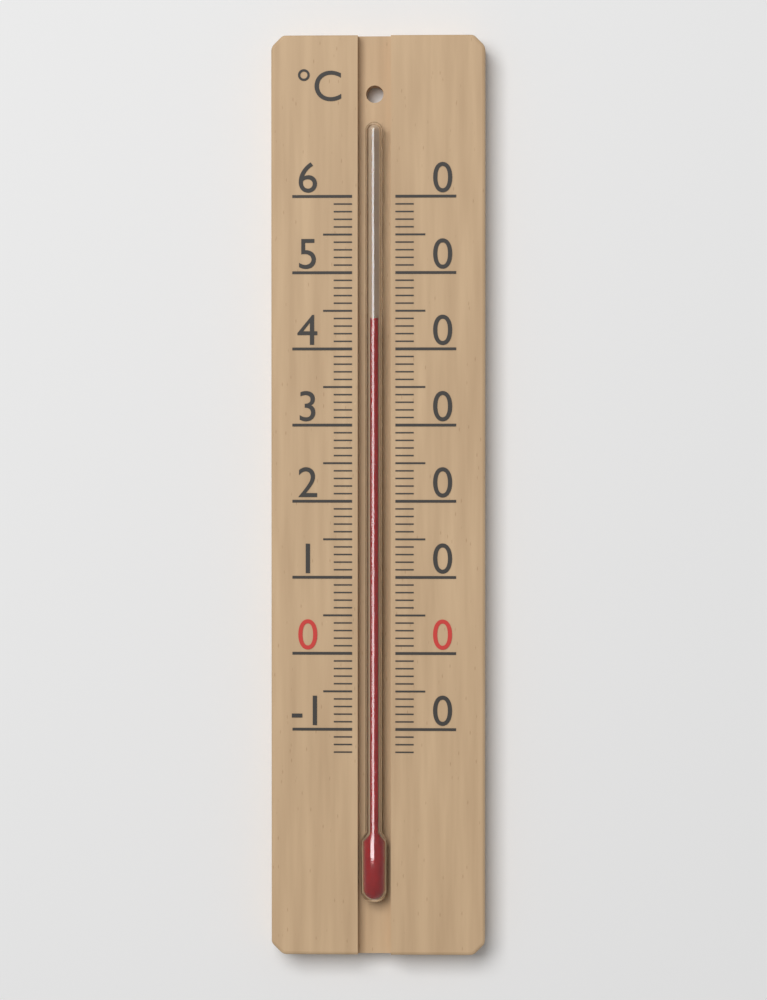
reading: 44 °C
